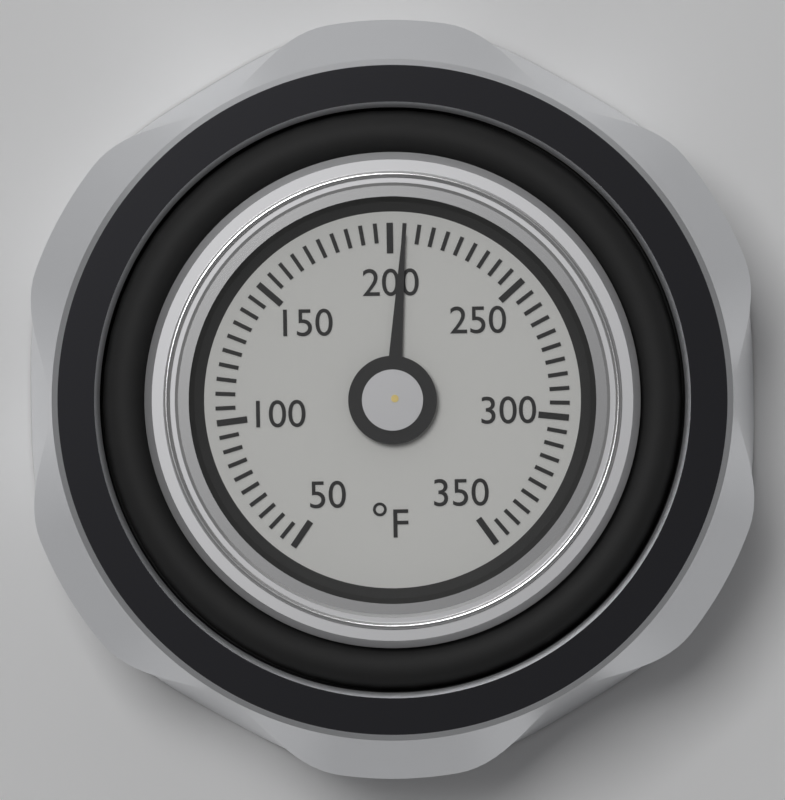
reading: 205 °F
